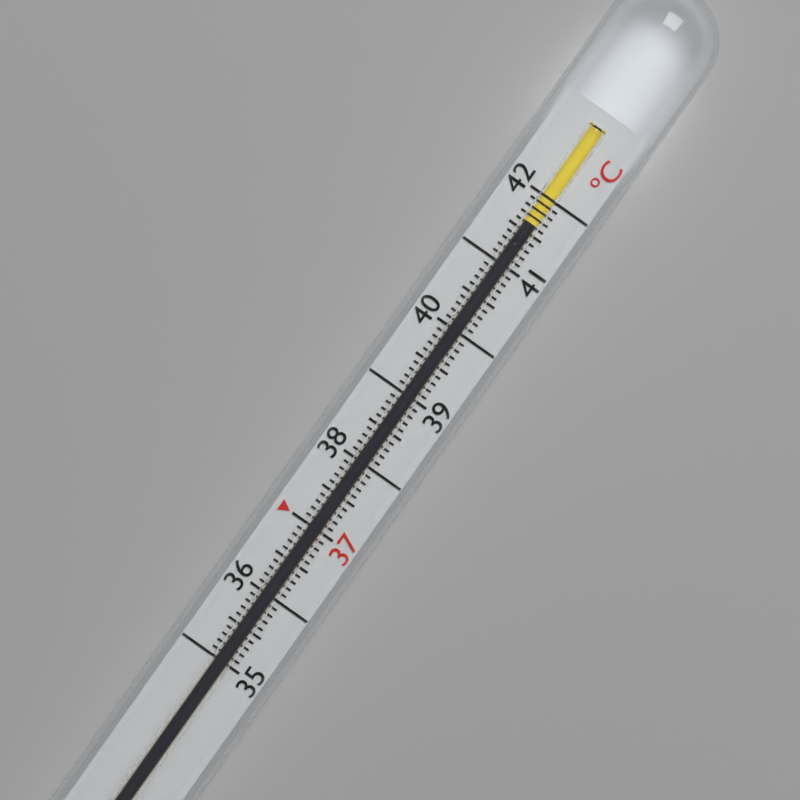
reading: 41.6 °C
